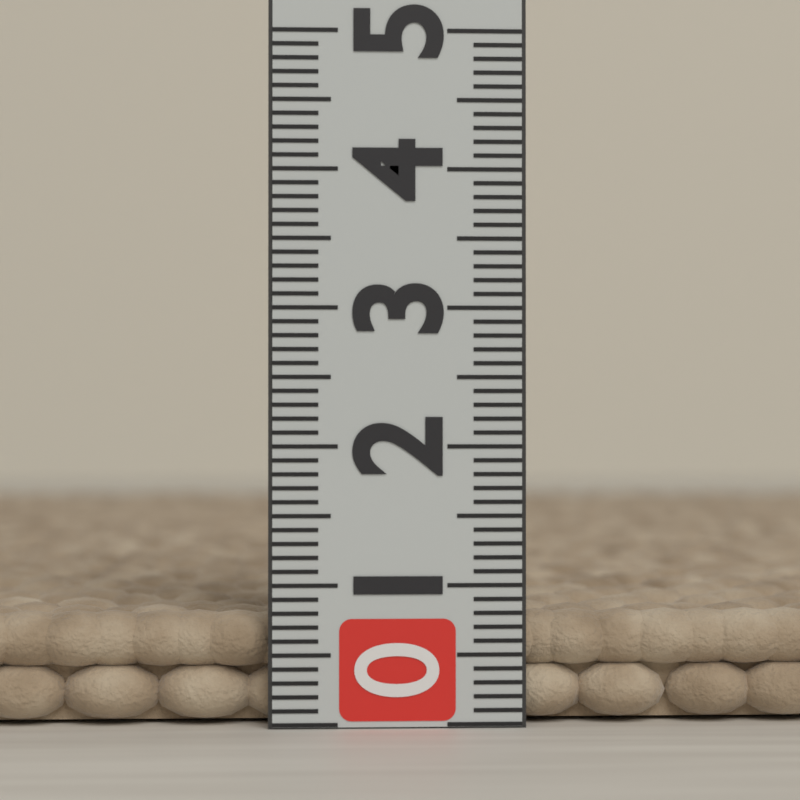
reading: 0.8 (no unit)
